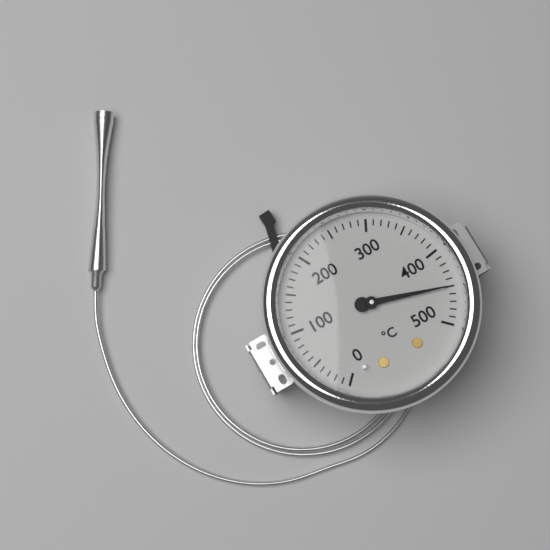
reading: 450 °C
